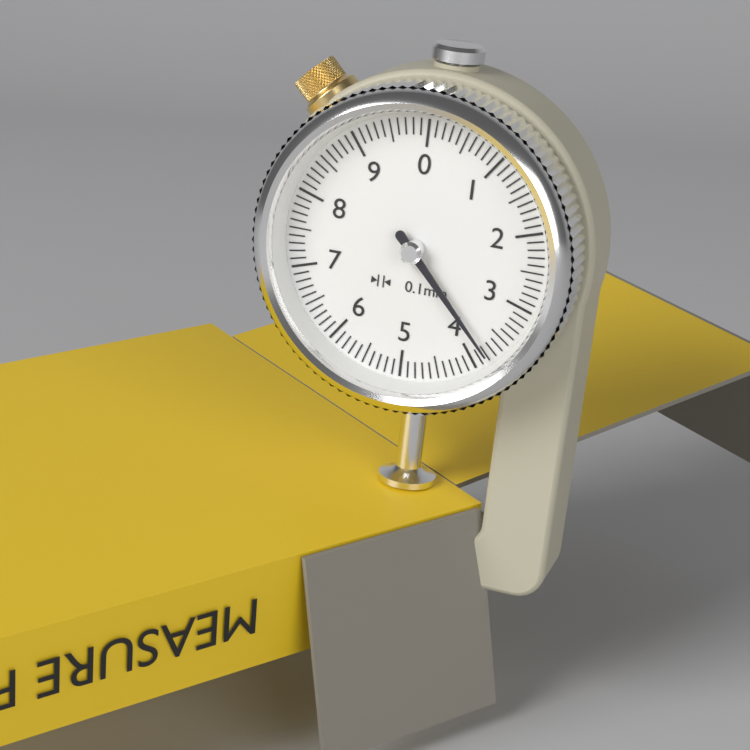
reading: 3.8 mm
